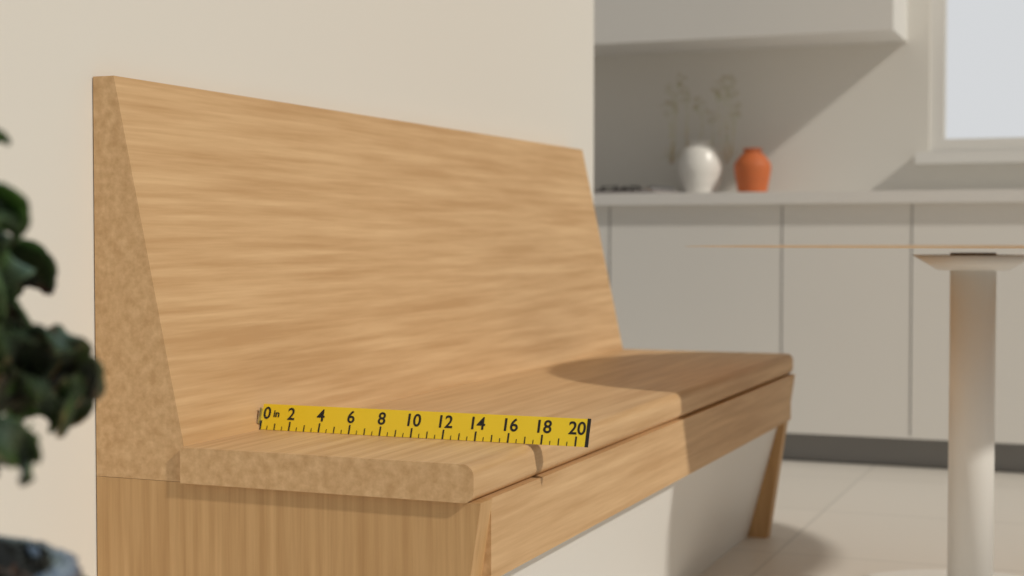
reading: 17.5 in
